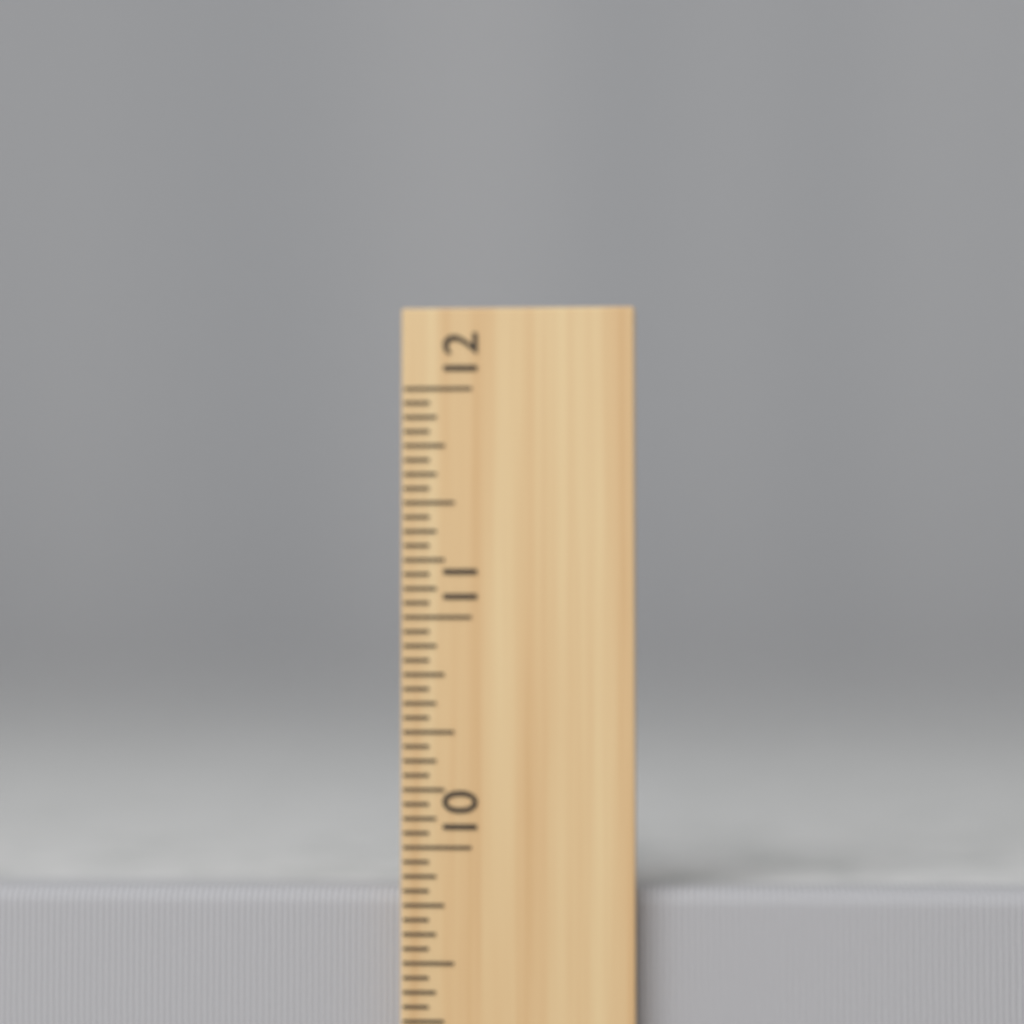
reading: 9.8125 inch
